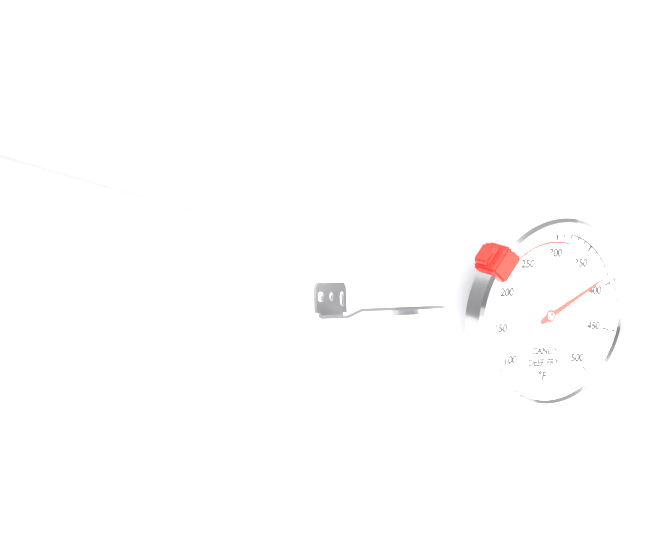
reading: 390 °F
